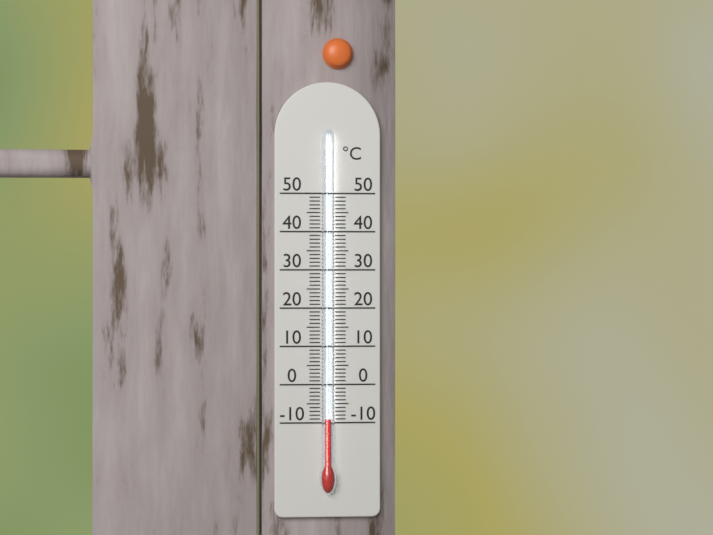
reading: -9 °C
